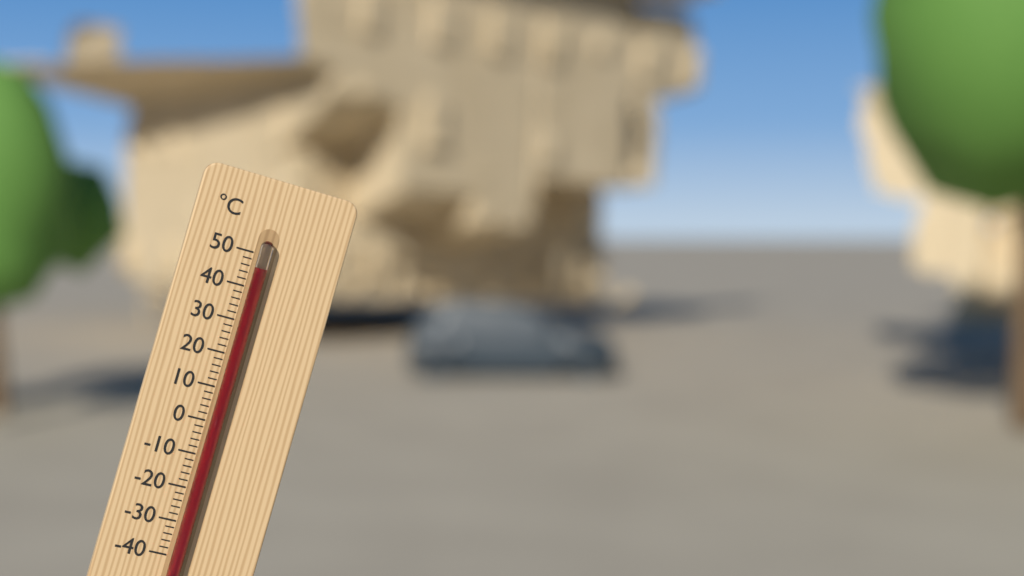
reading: 46 °C
